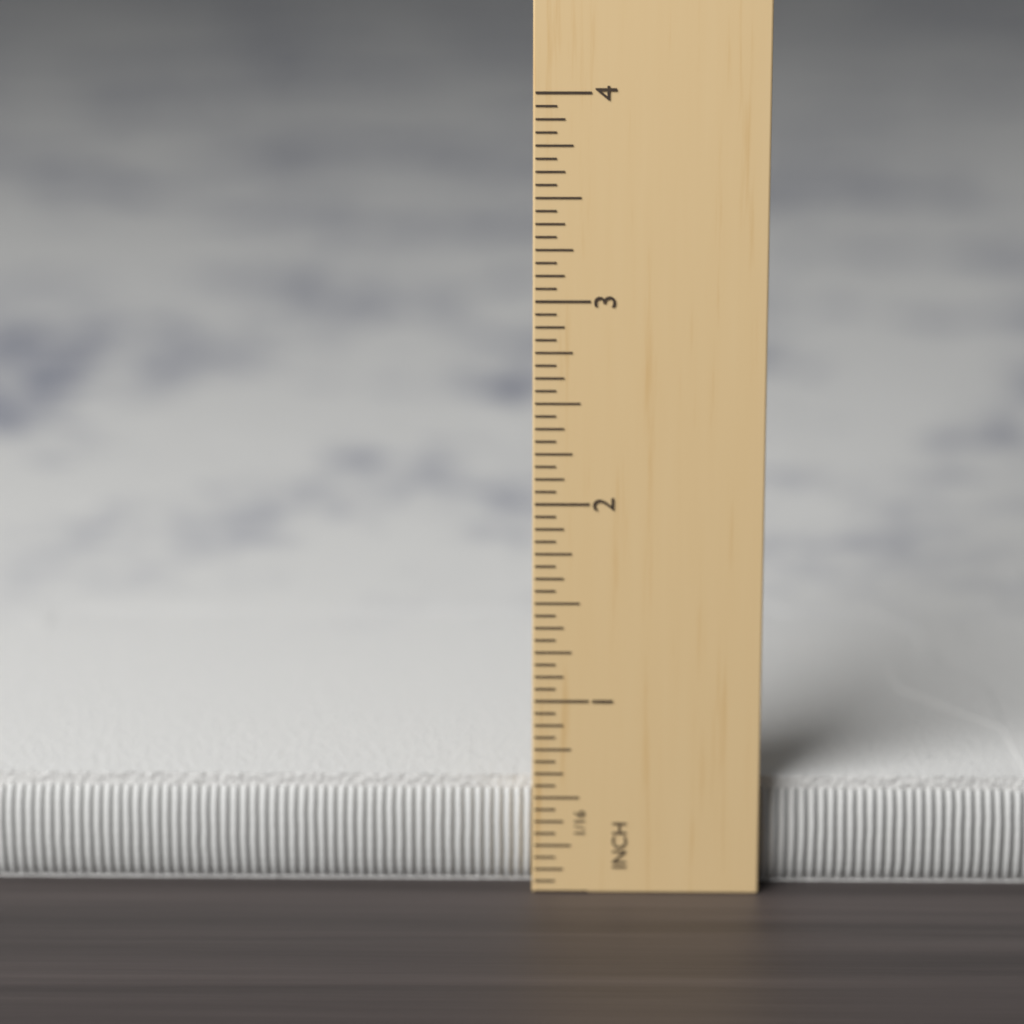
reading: 0.5625 in
